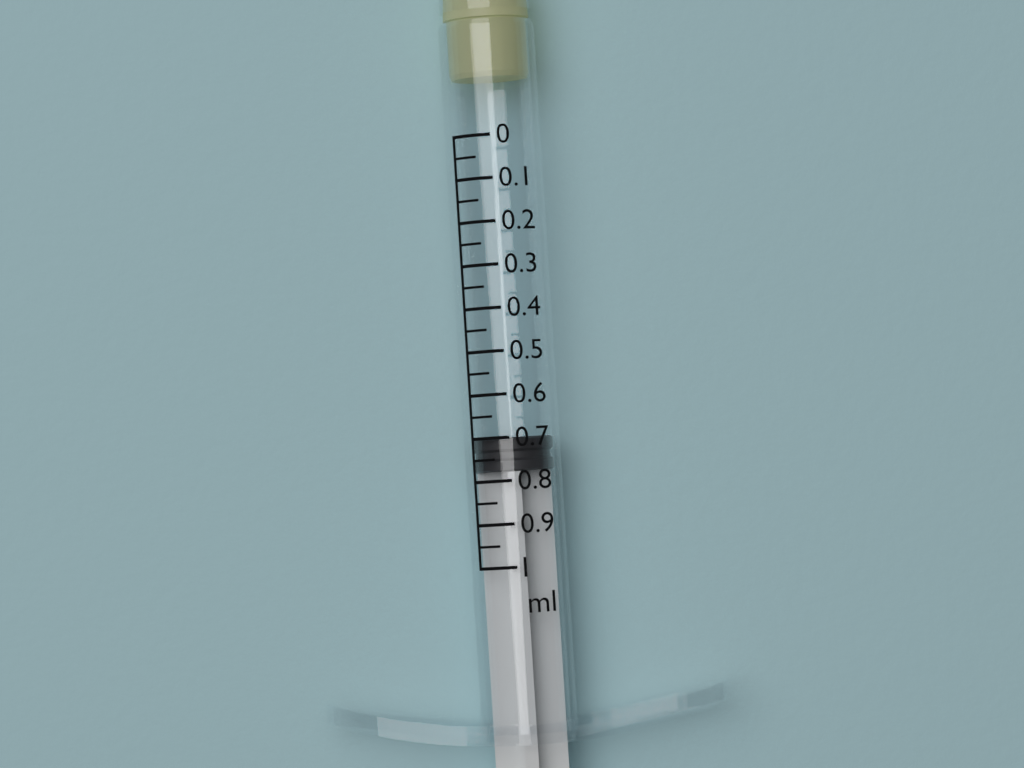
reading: 0.70 ml
